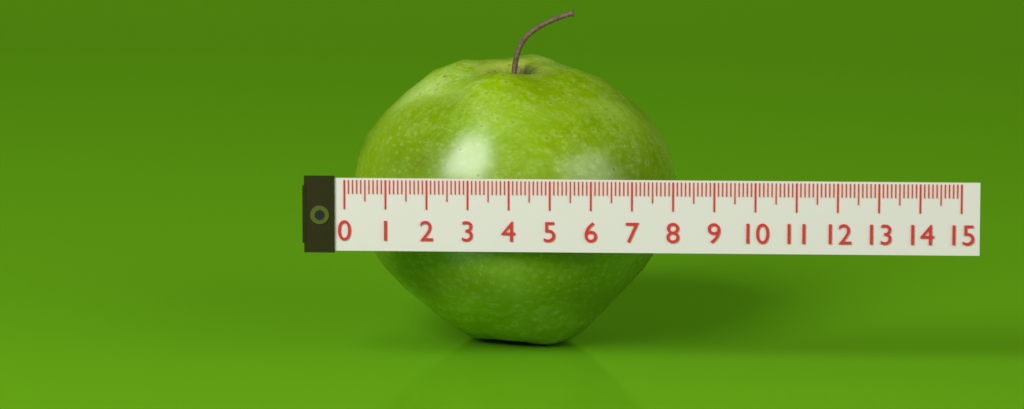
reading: 8.0 (no unit)
